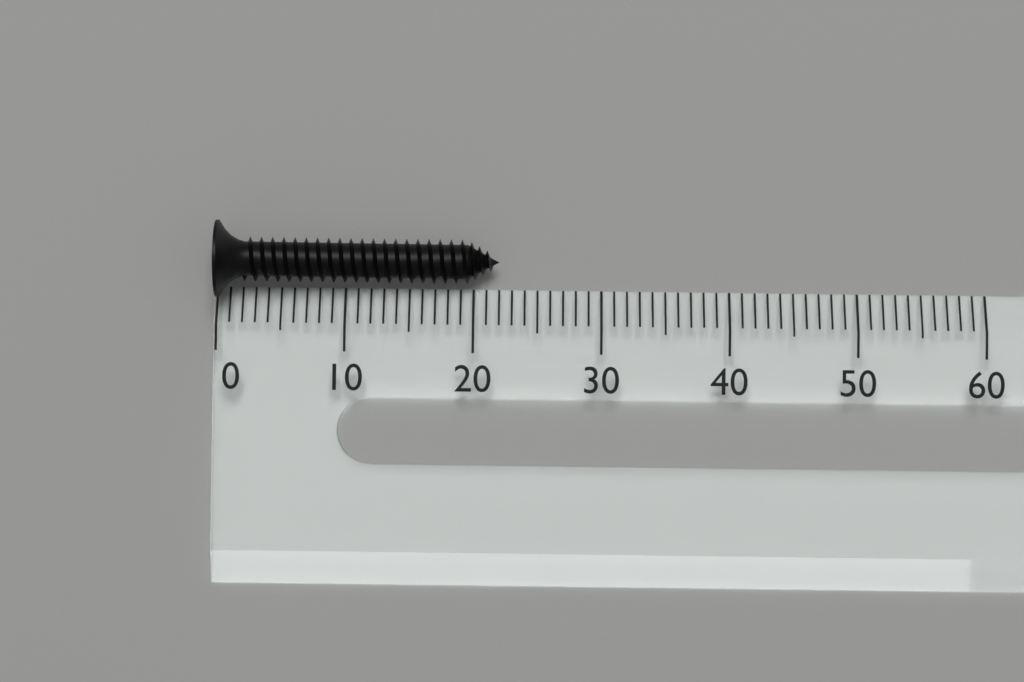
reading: 22 (no unit)
